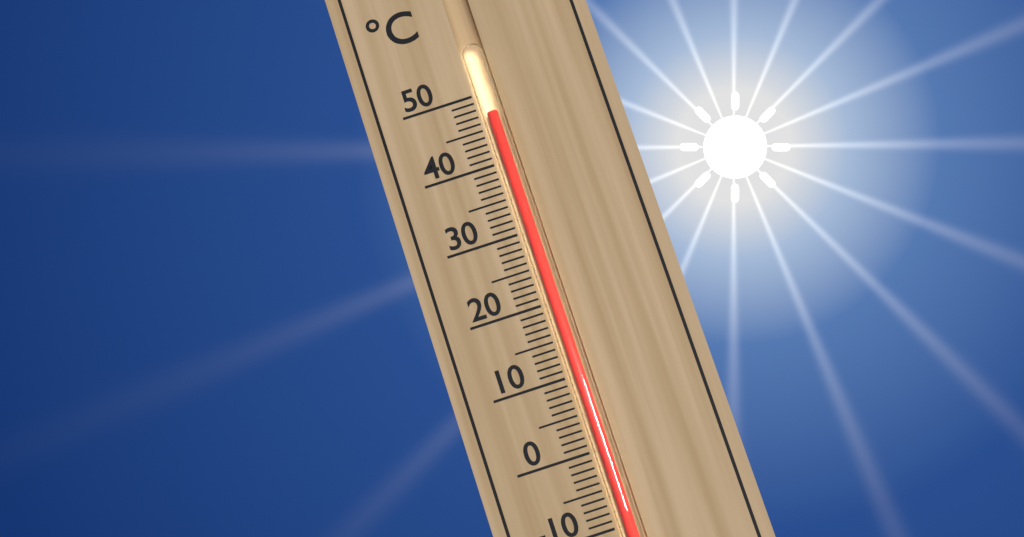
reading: 47 °C
